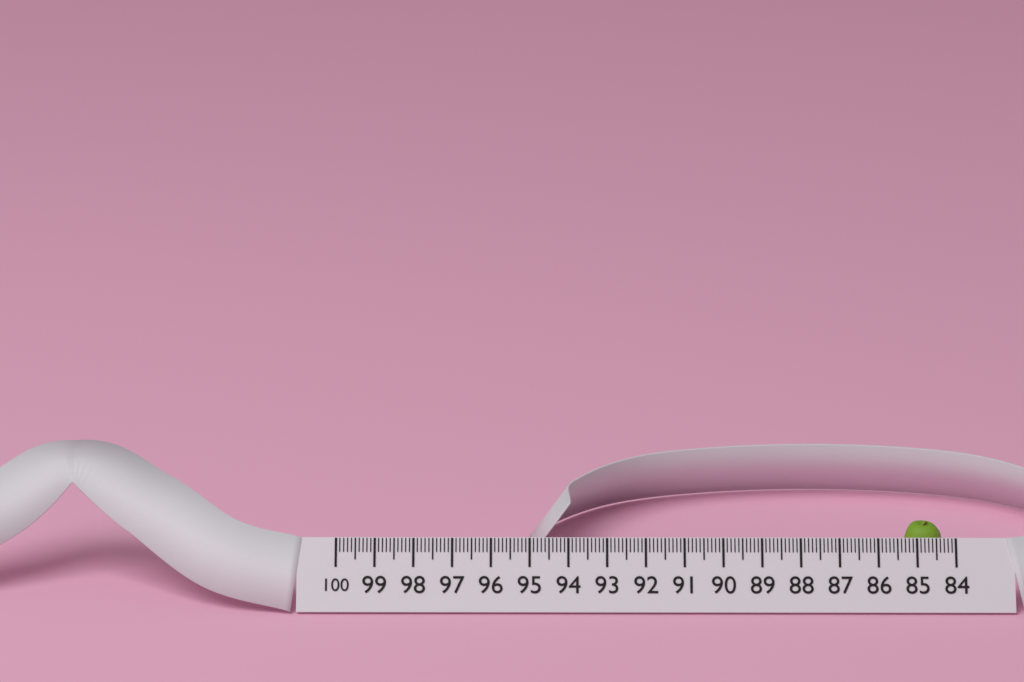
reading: 85.0 (no unit)
